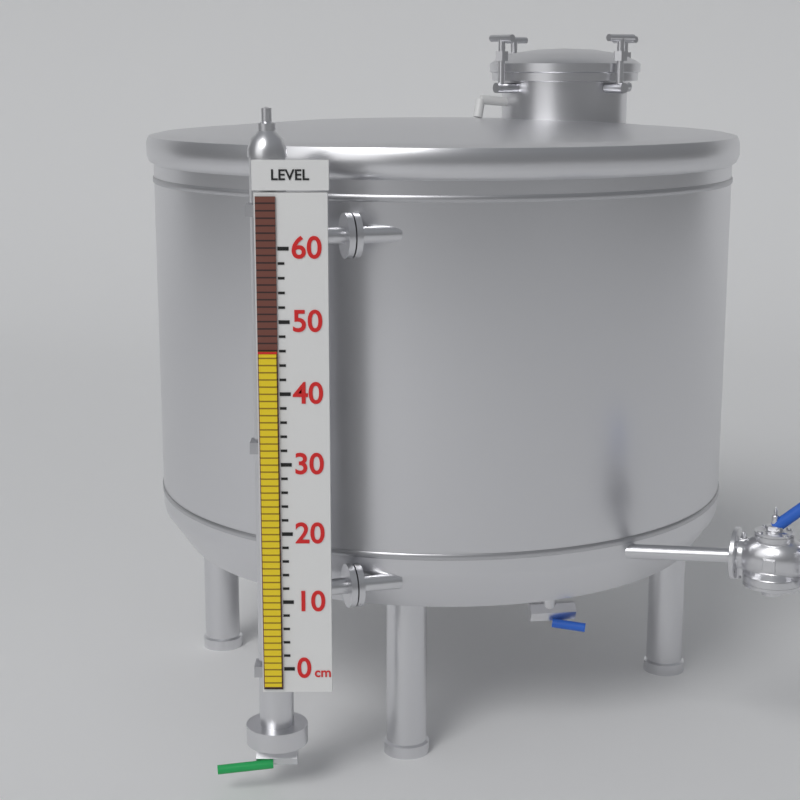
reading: 46 cm
